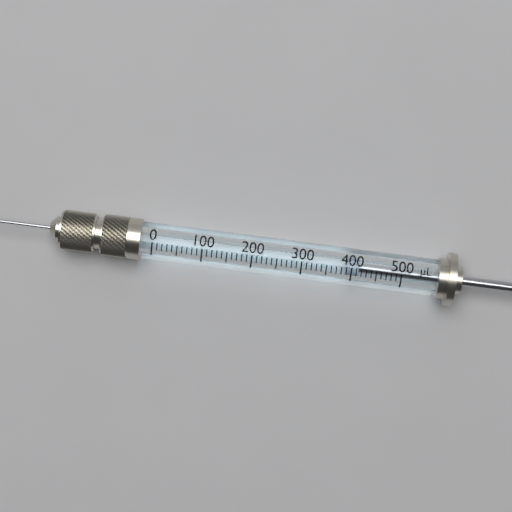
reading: 390 µL
